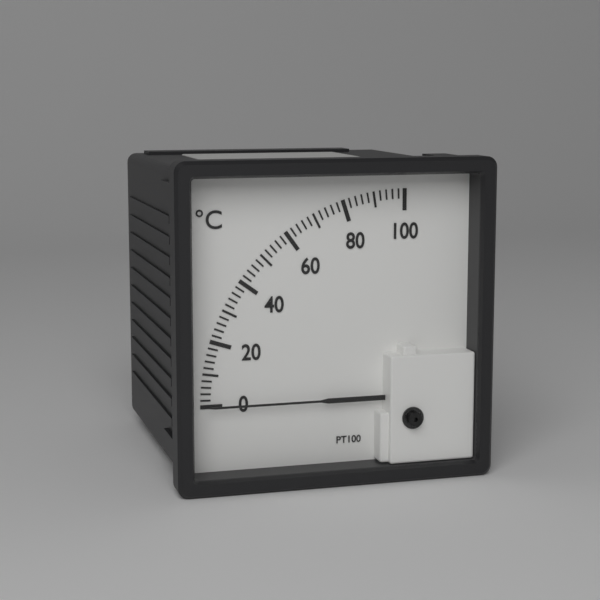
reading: 0 °C
